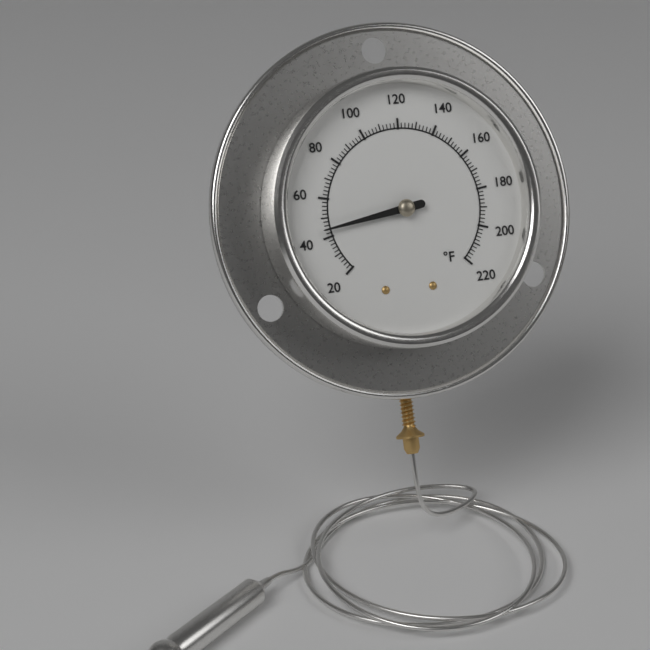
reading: 44 °F
